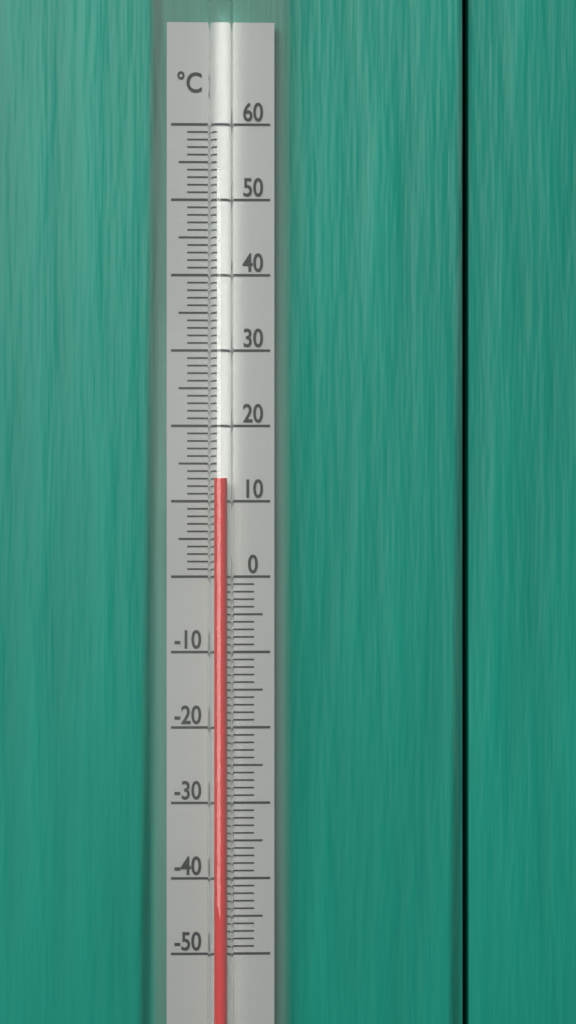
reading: 13 °C
